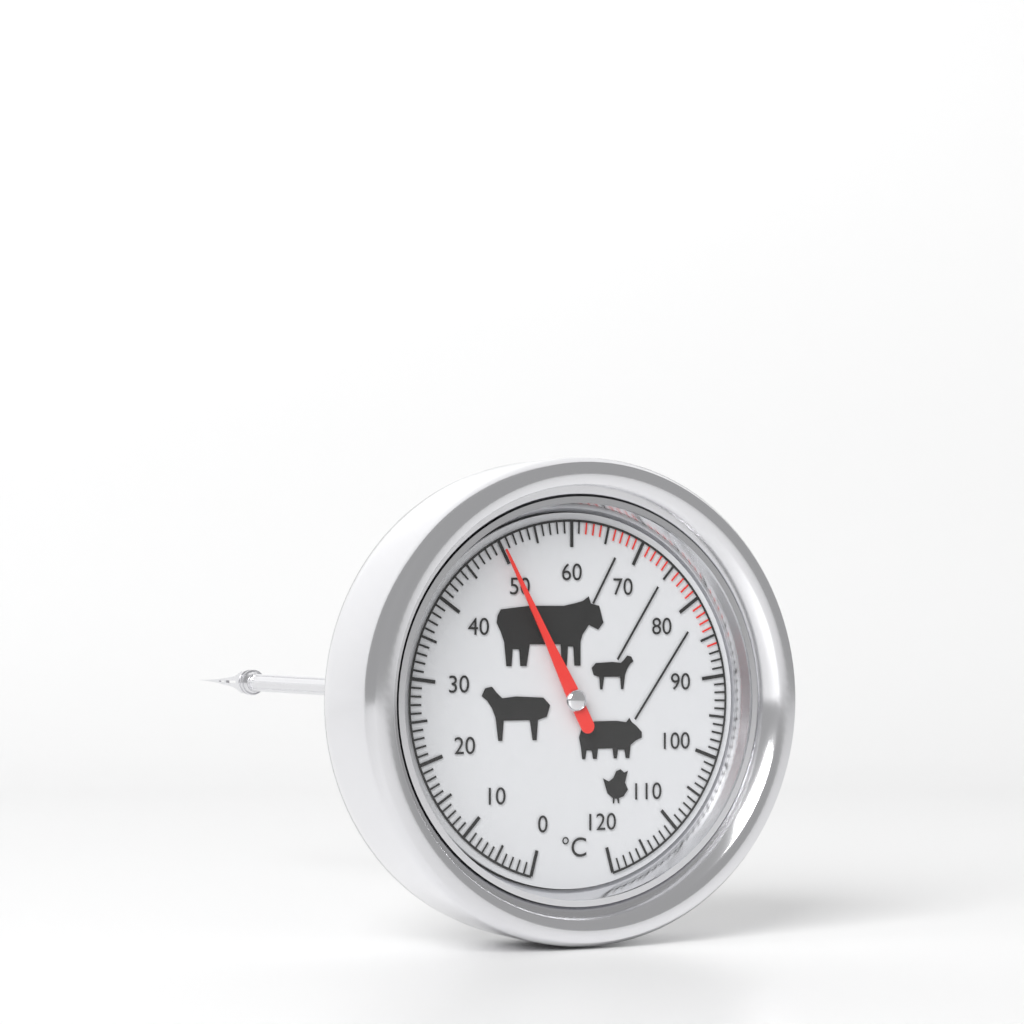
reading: 50 °C
